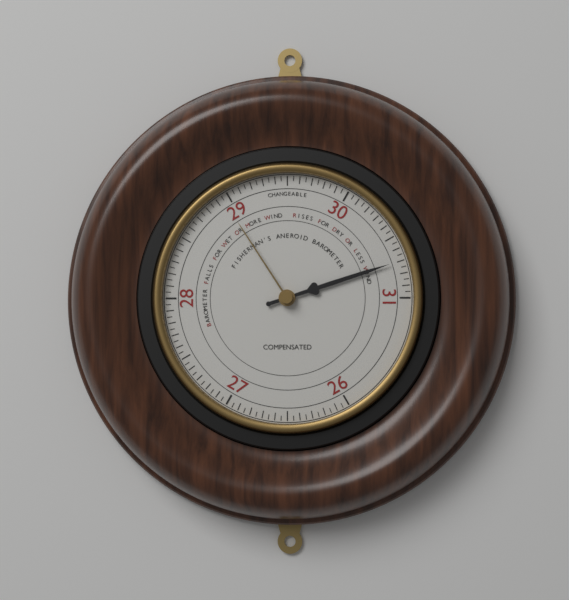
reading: 30.70 (no unit)
